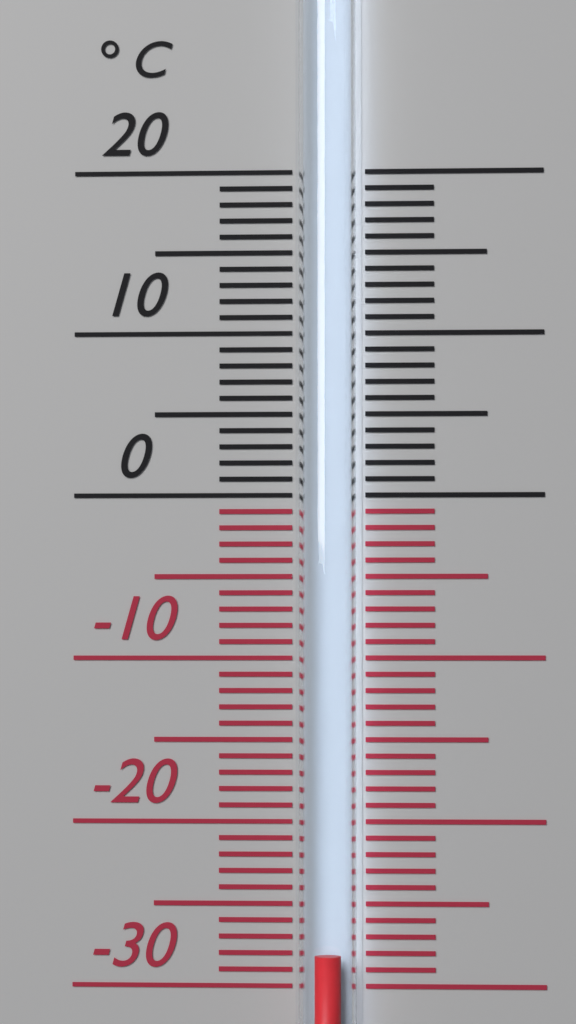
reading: -28 °C
